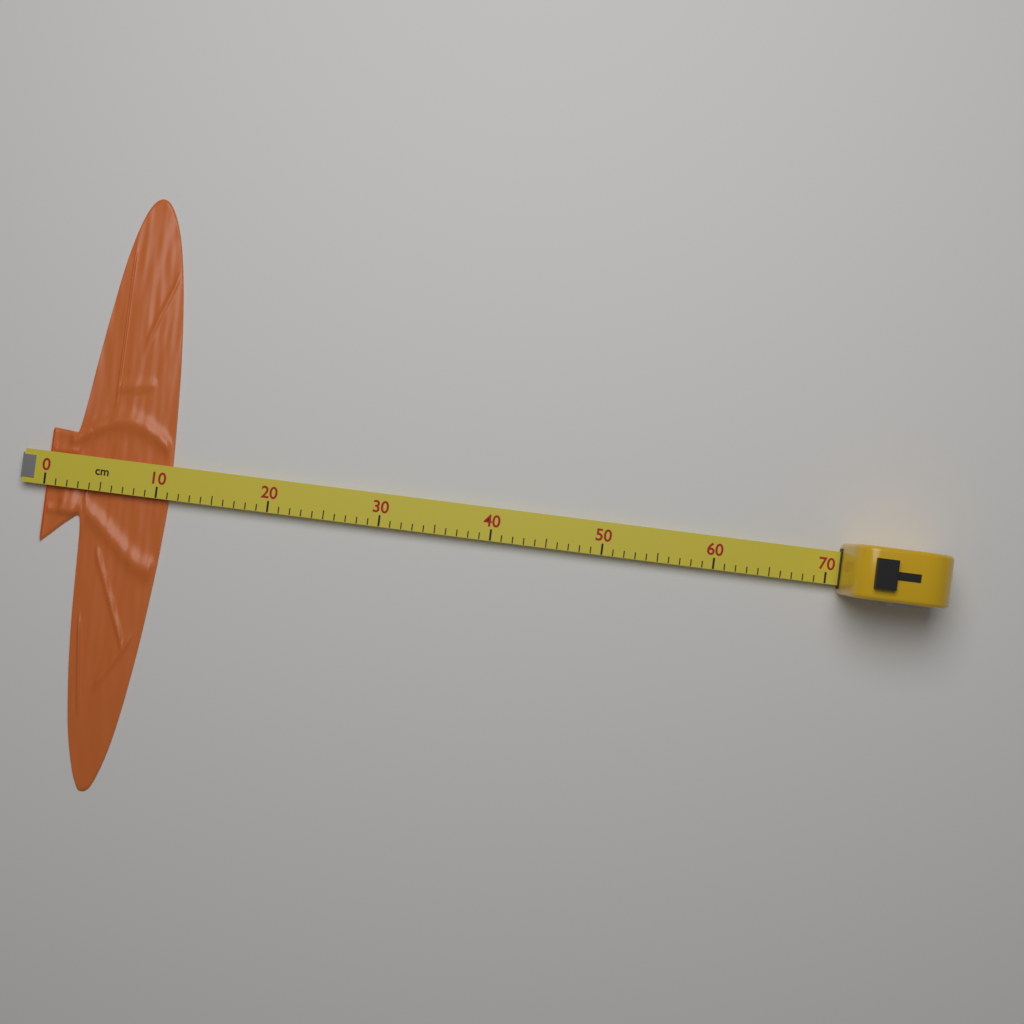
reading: 11 cm
